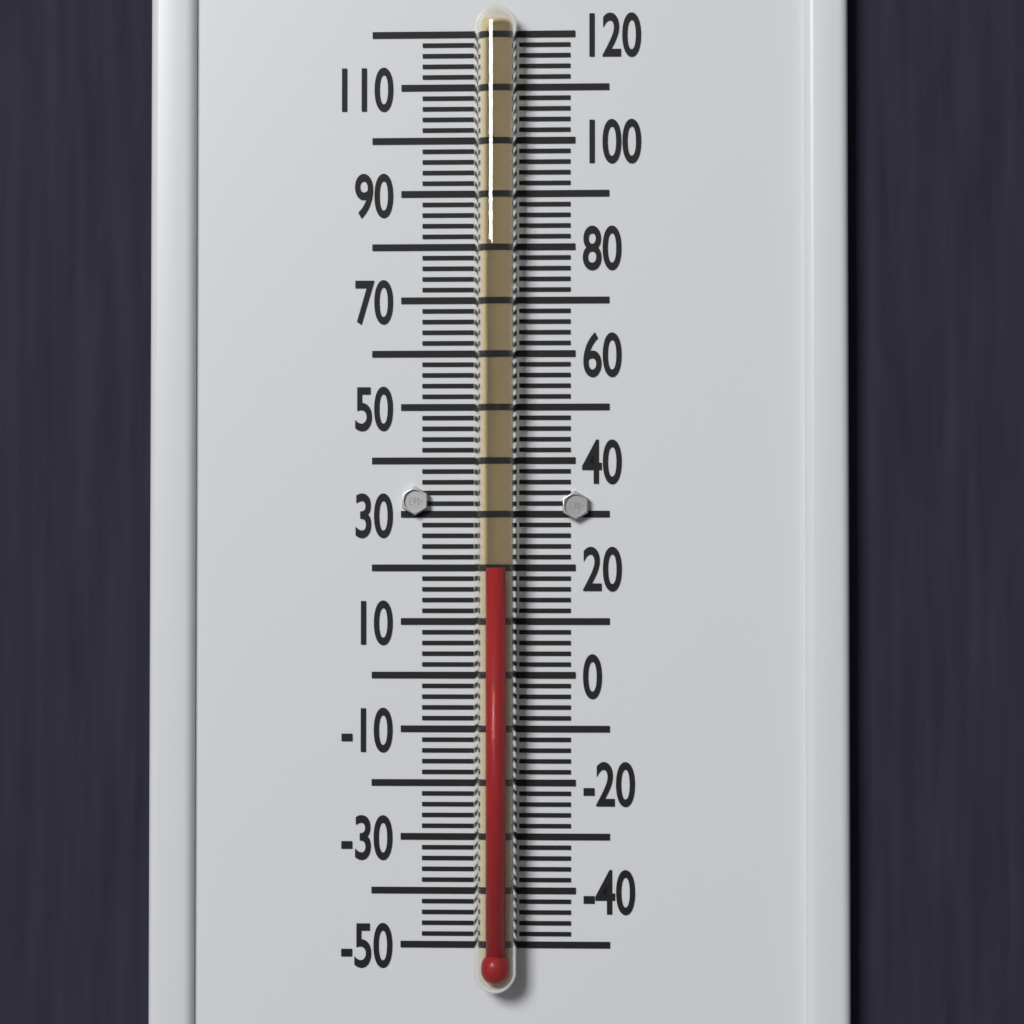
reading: 20 °F
